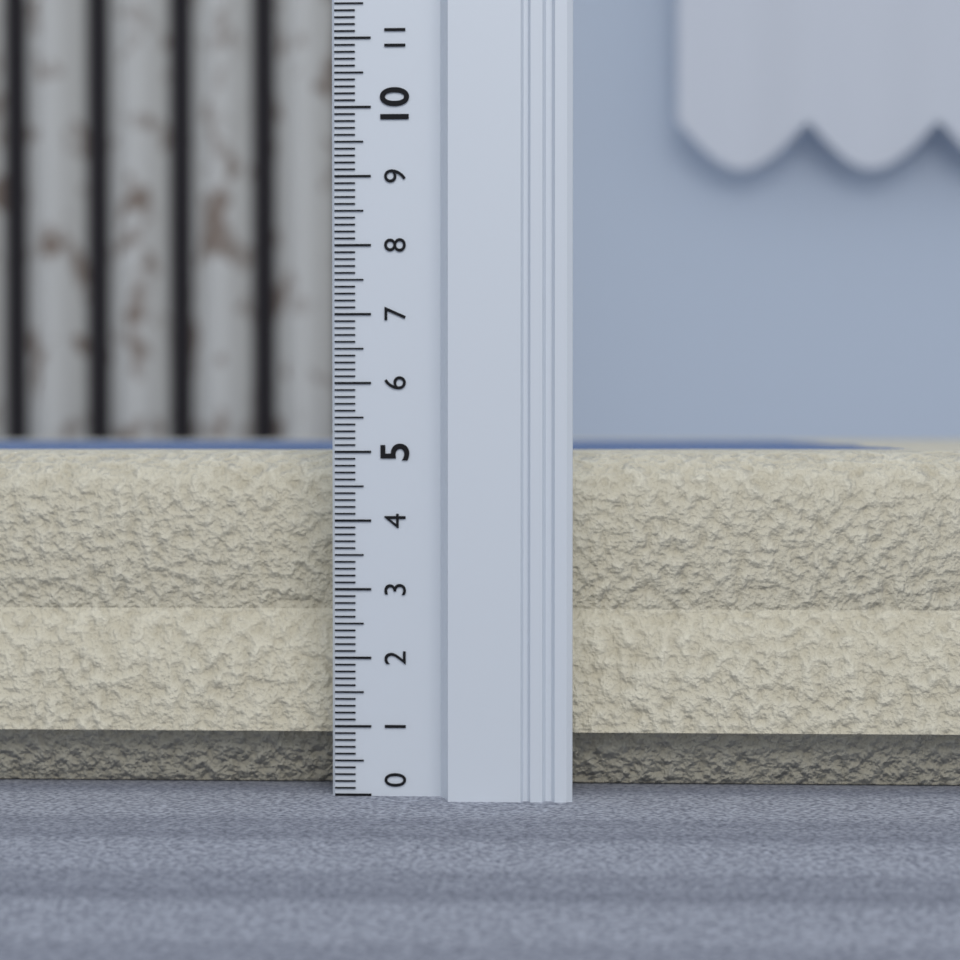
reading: 5.0 (no unit)
